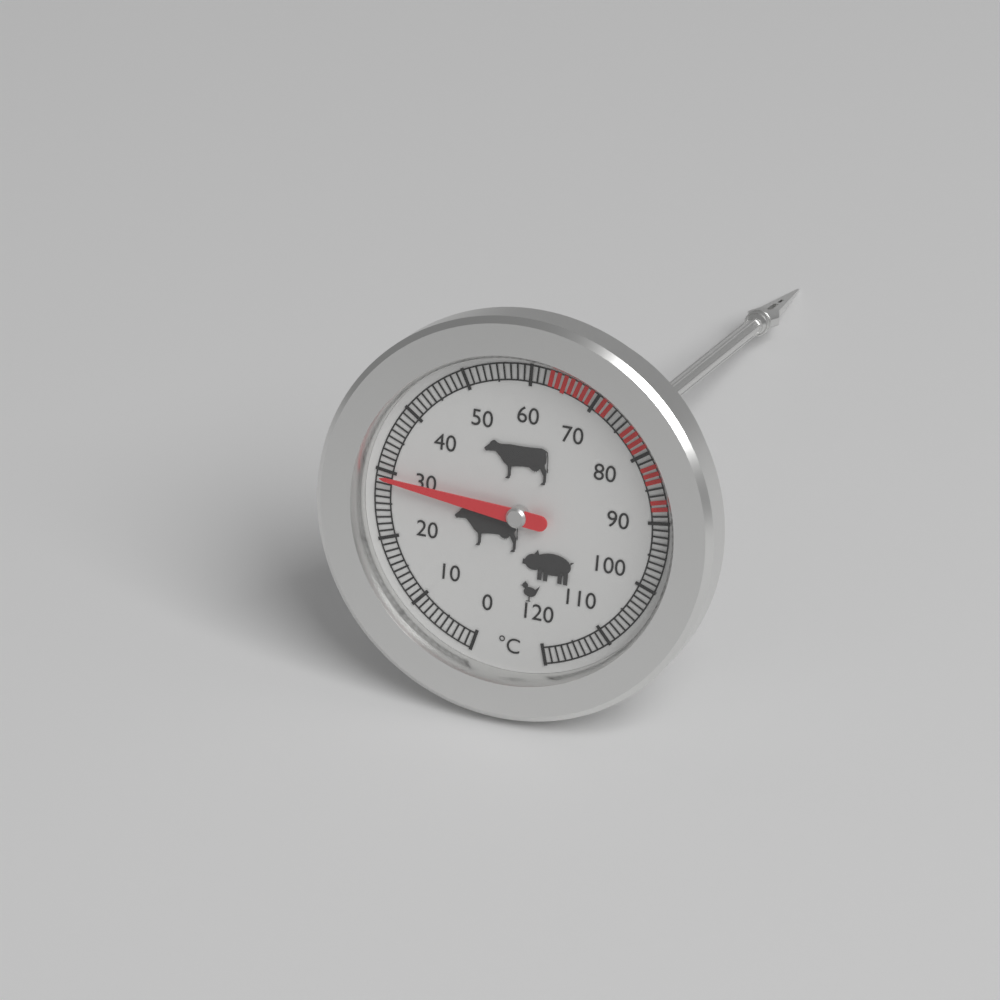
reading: 29 °C
